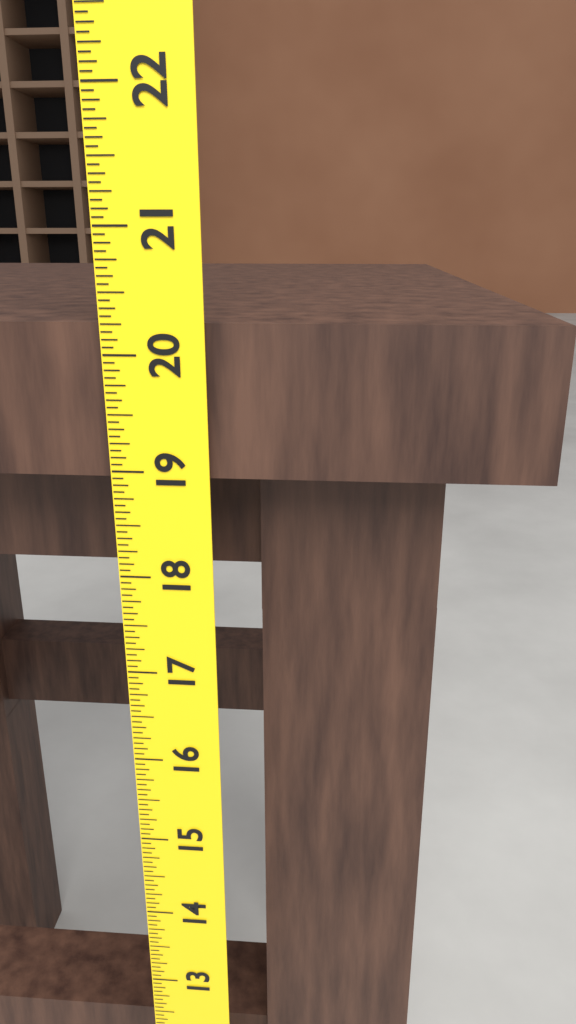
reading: 20.2500 (no unit)
